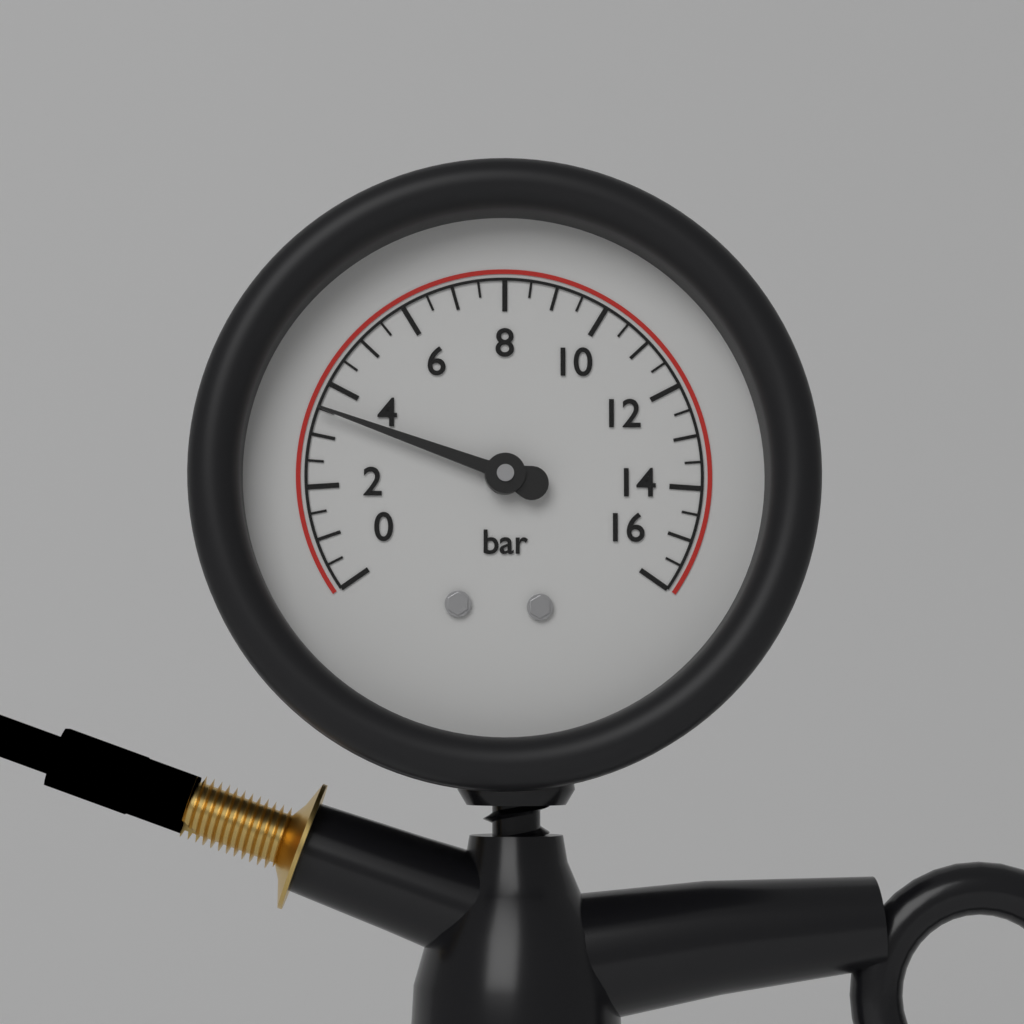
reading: 3.5 bar
